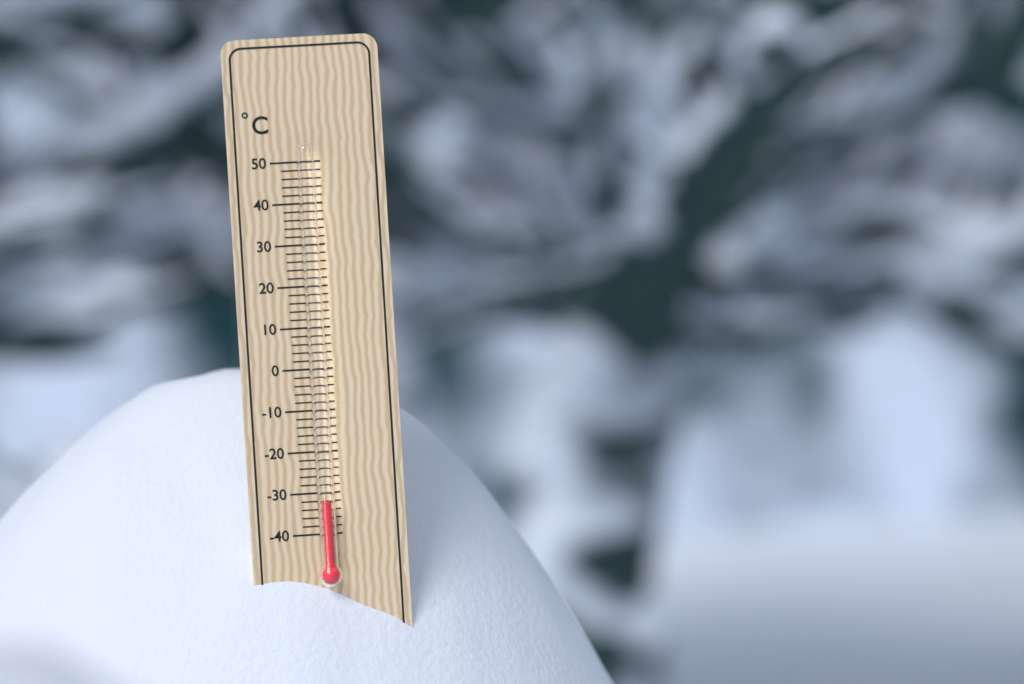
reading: -32 °C
